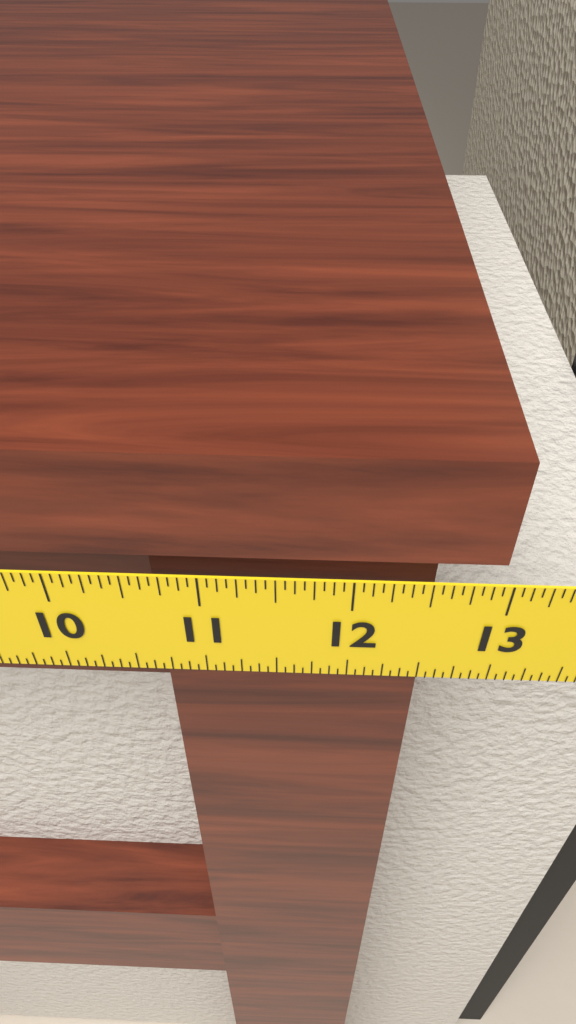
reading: 12.9375 in
